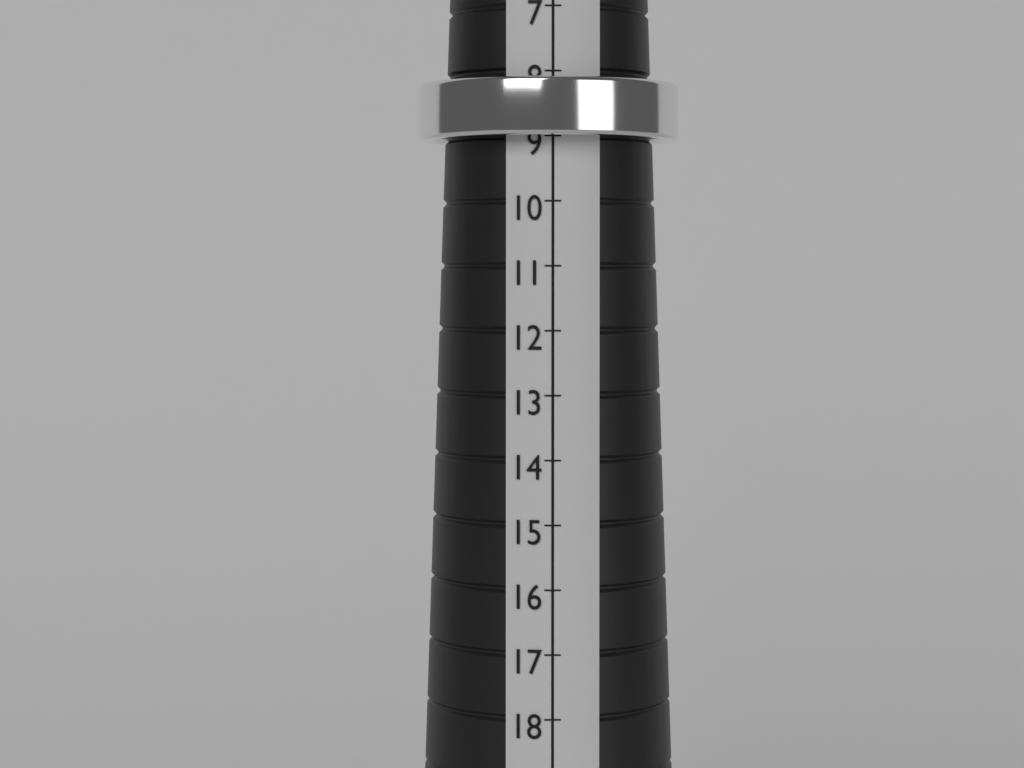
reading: 9 (no unit)
